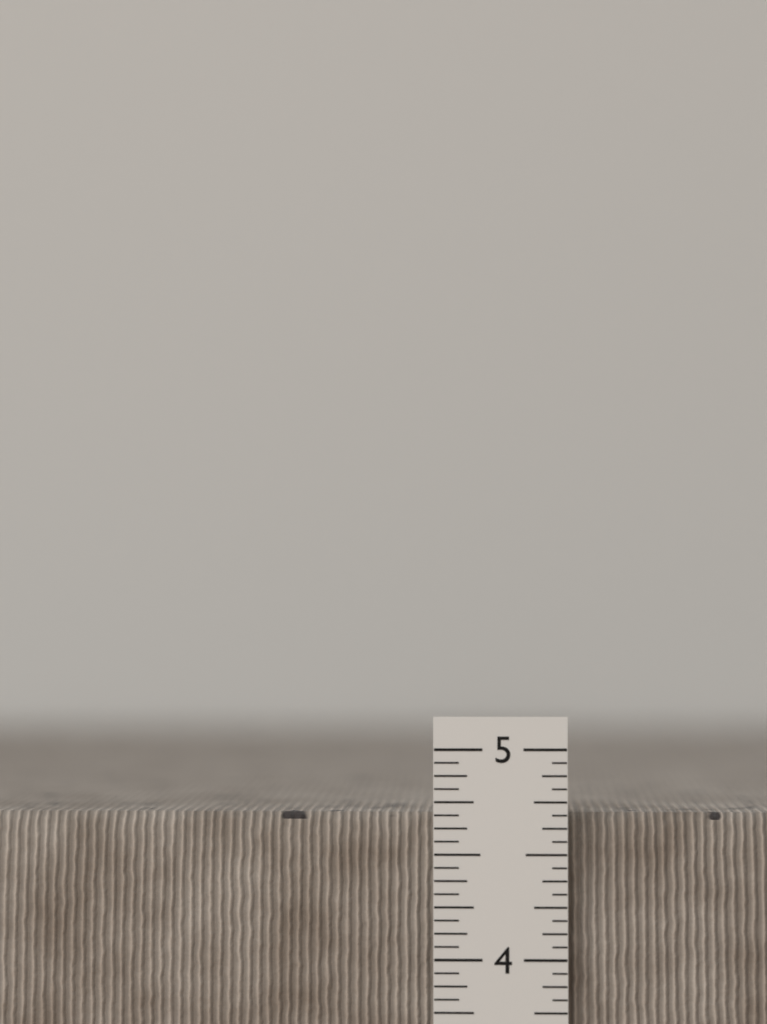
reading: 4.6875 in
